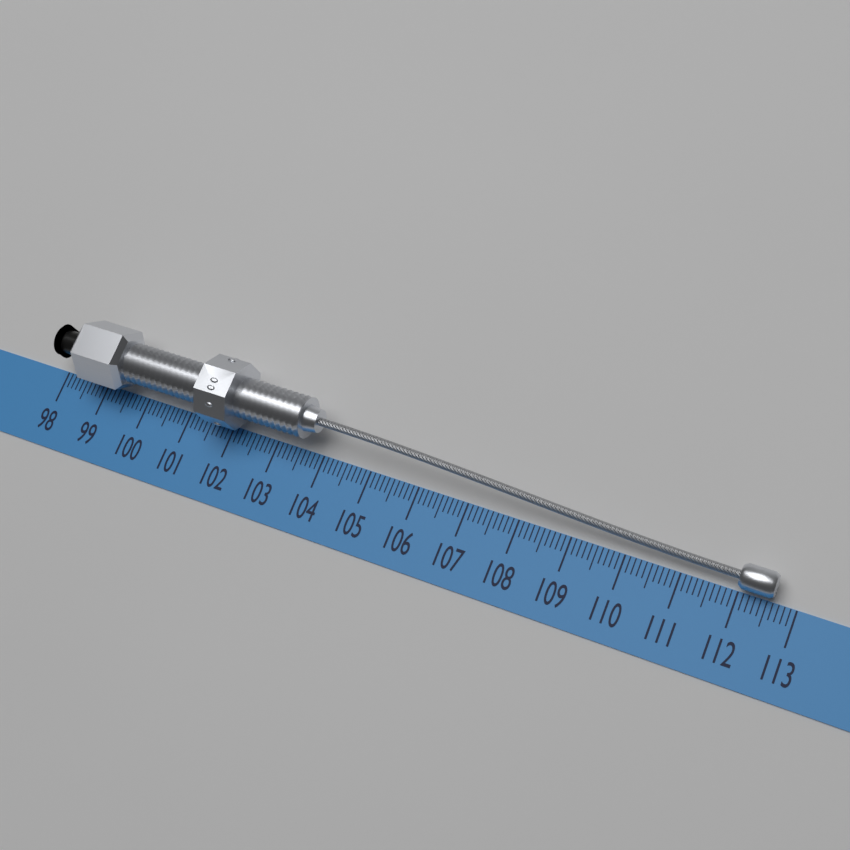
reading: 112.6 (no unit)
